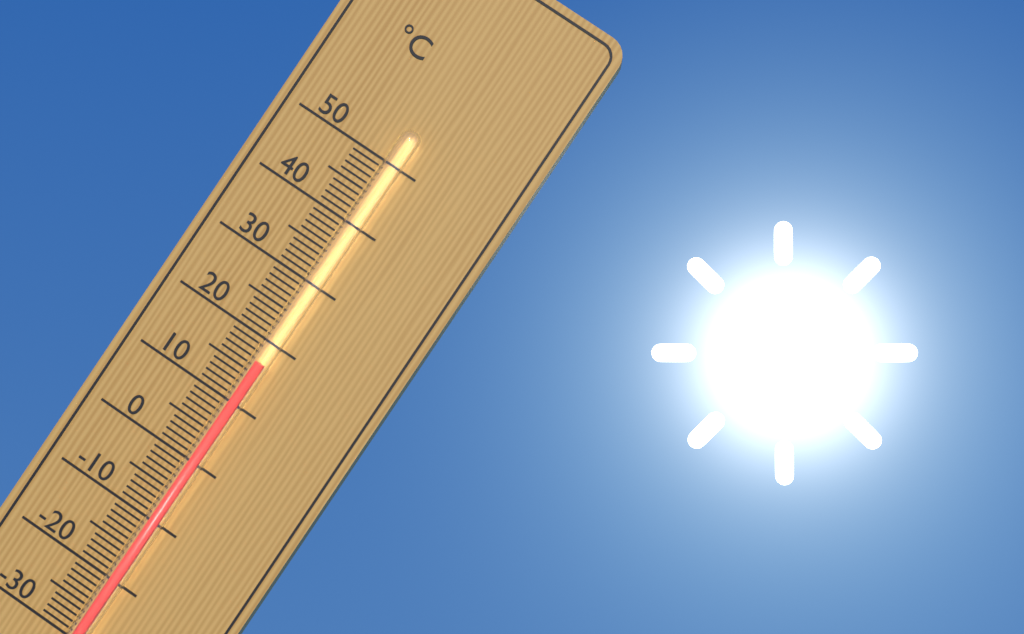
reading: 17 °C
